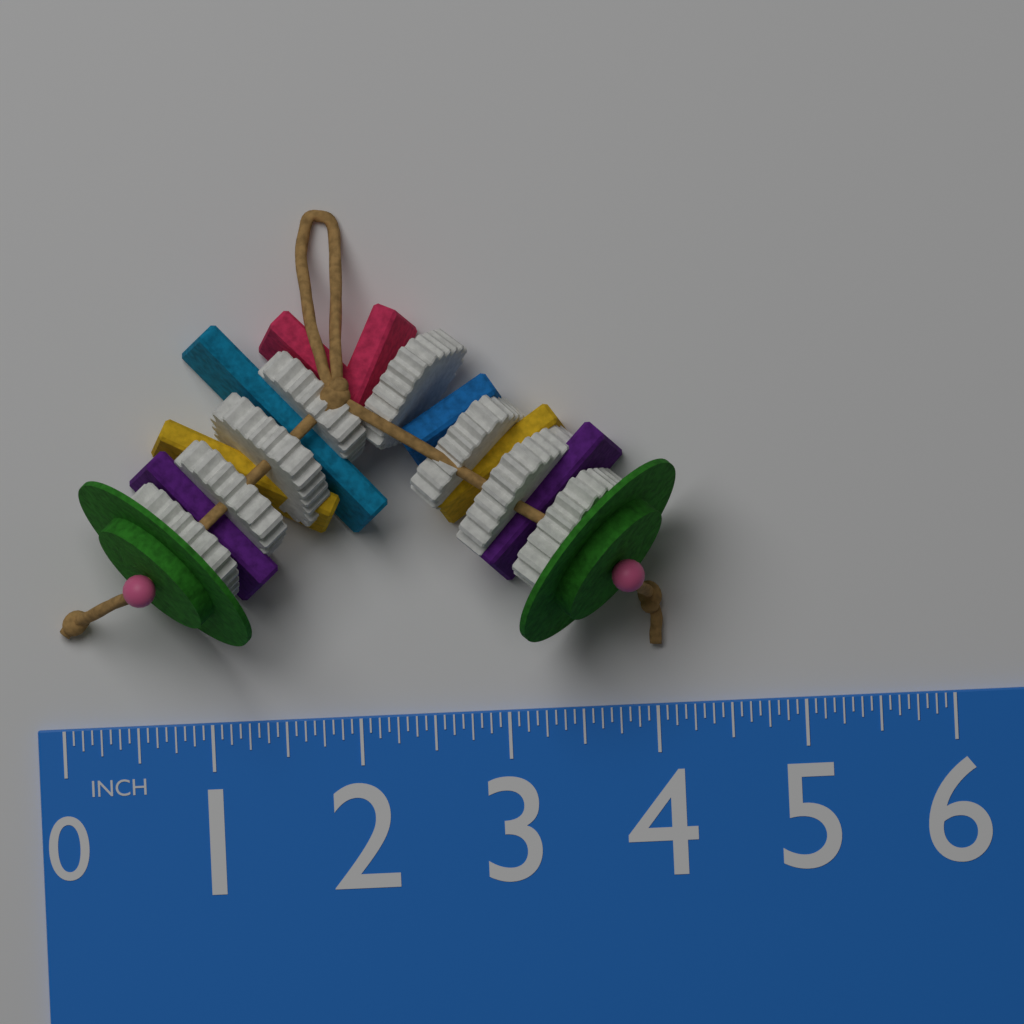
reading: 4.1875 in
